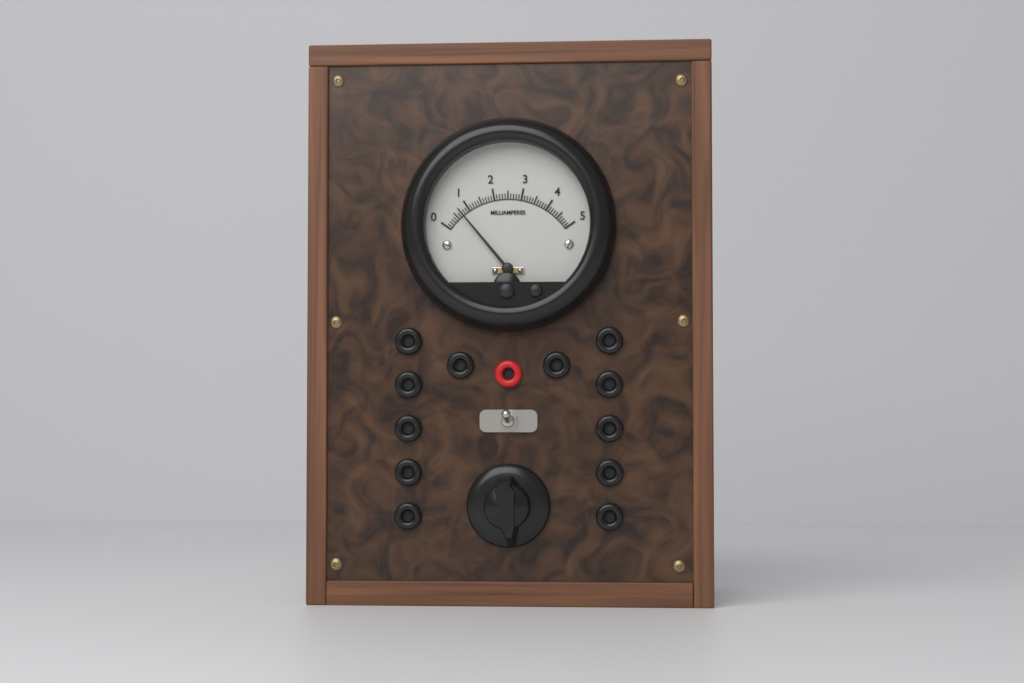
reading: 0.7 mA
